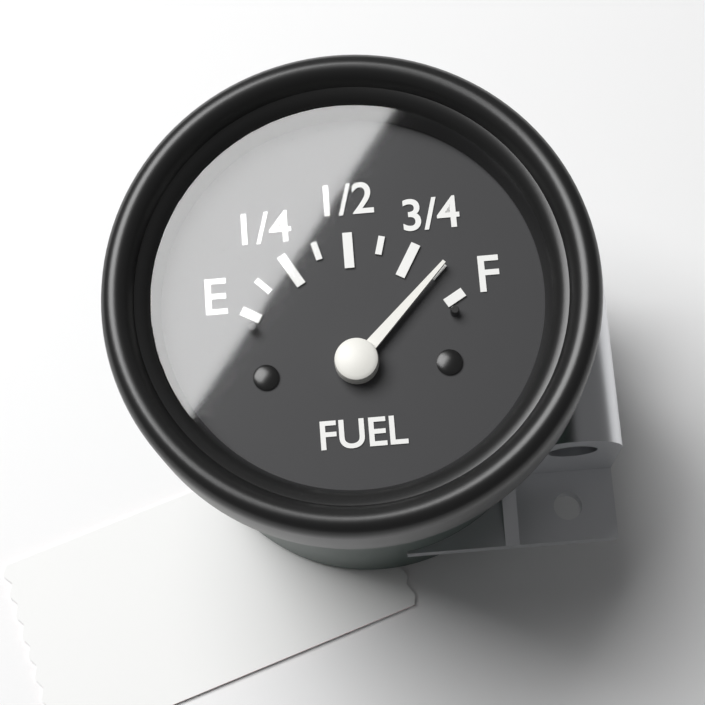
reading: 0.875 (no unit)
